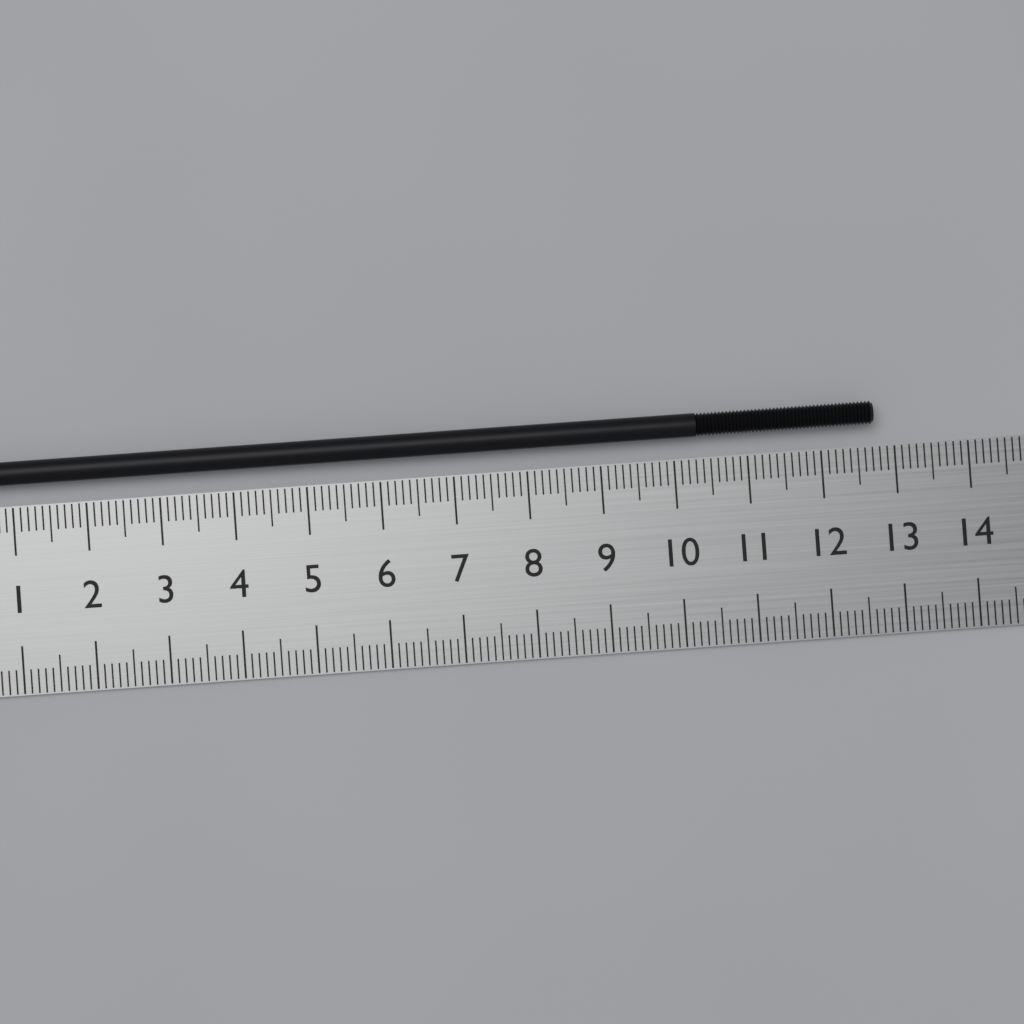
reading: 12.7 cm
